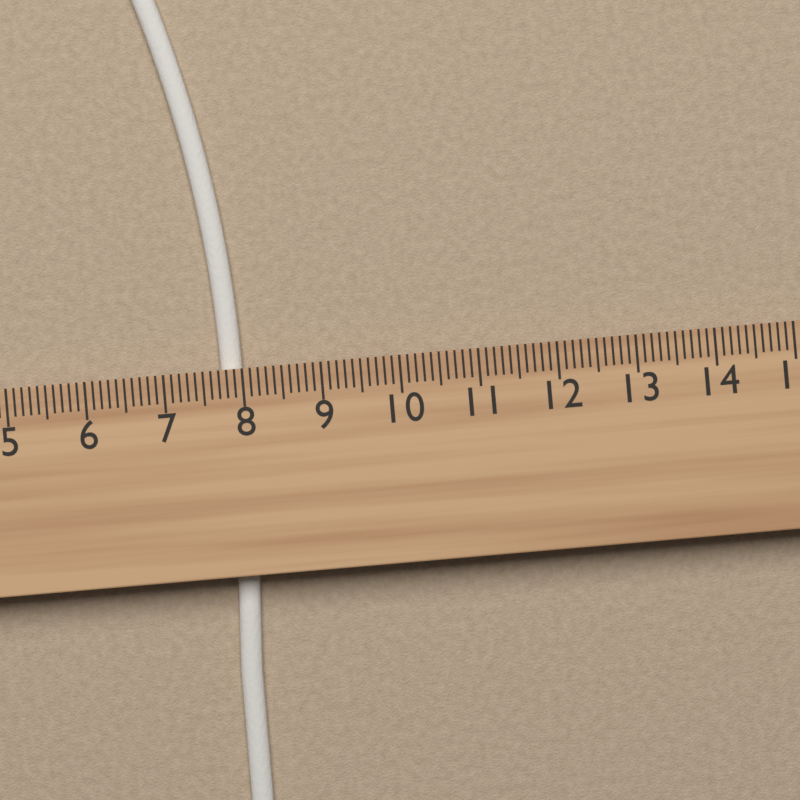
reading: 8.0 cm
